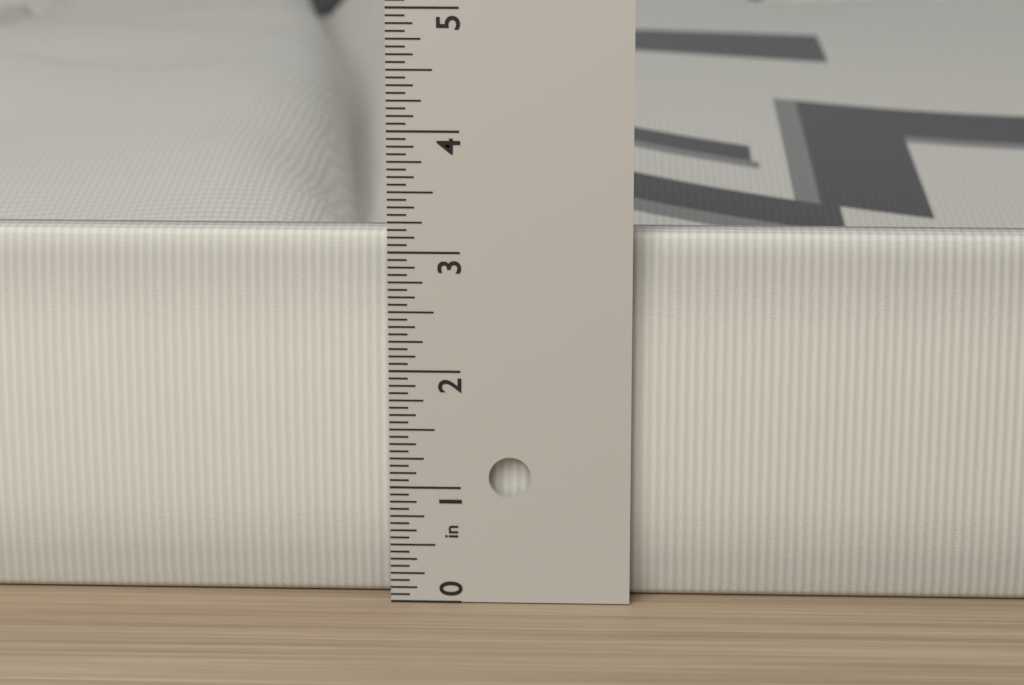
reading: 3.1250 in
